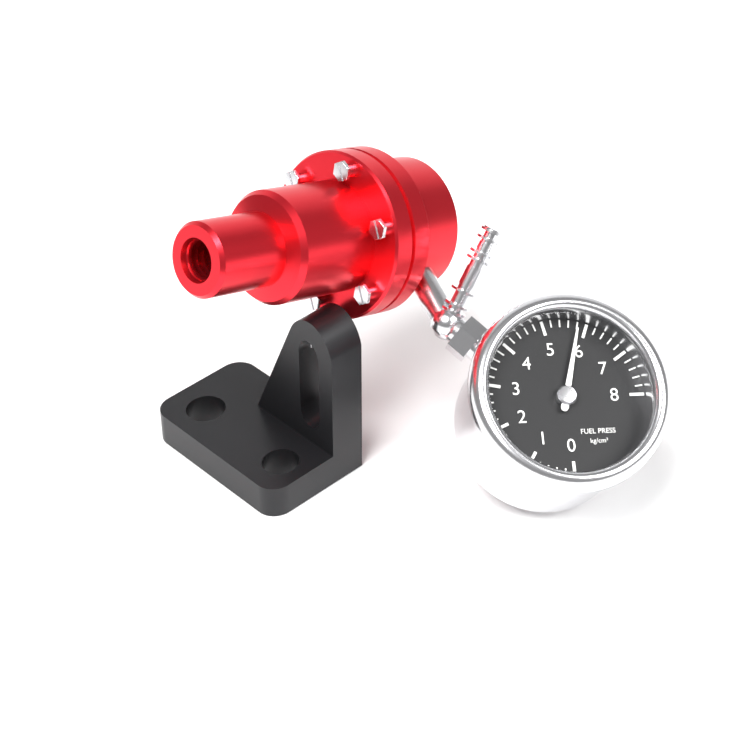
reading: 5.8 kg/cm²
